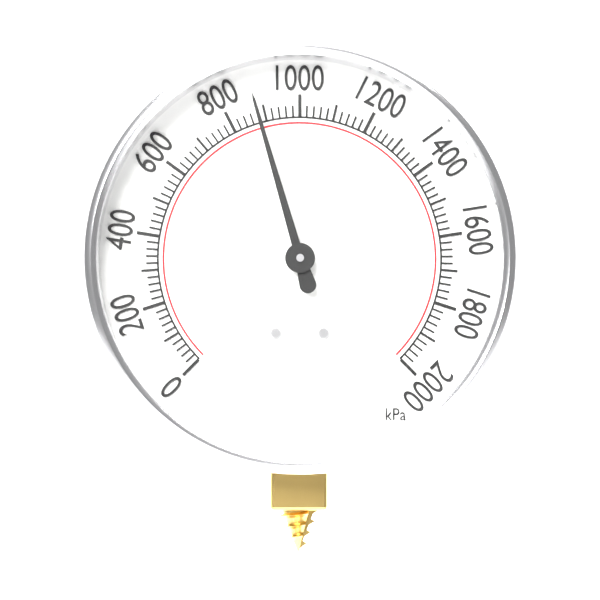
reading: 880 kPa
